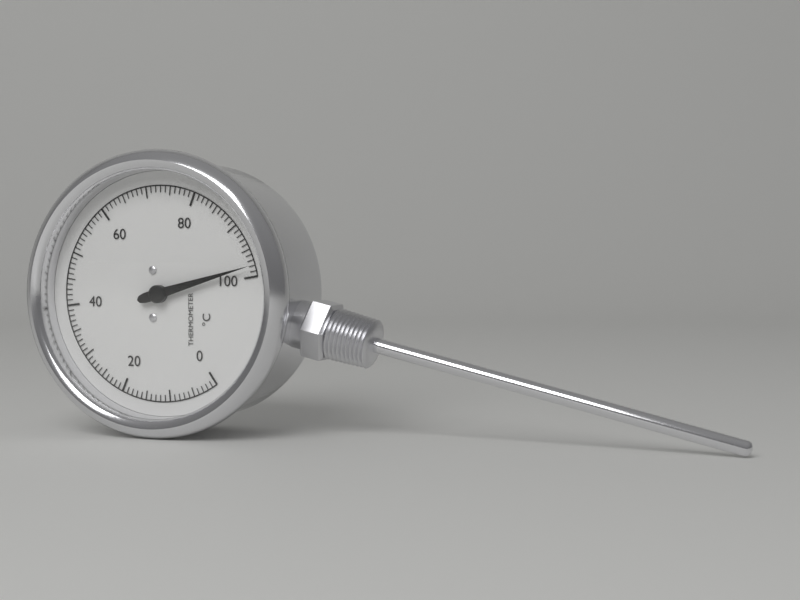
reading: 98 °C
